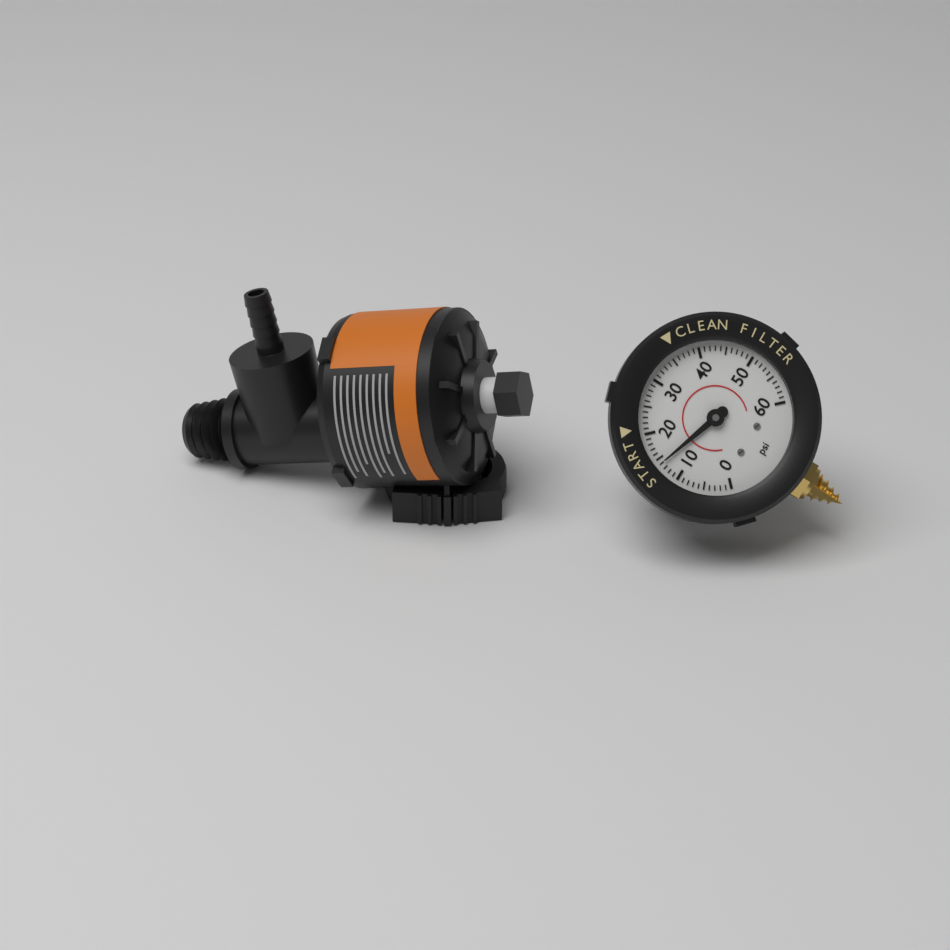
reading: 14 psi
